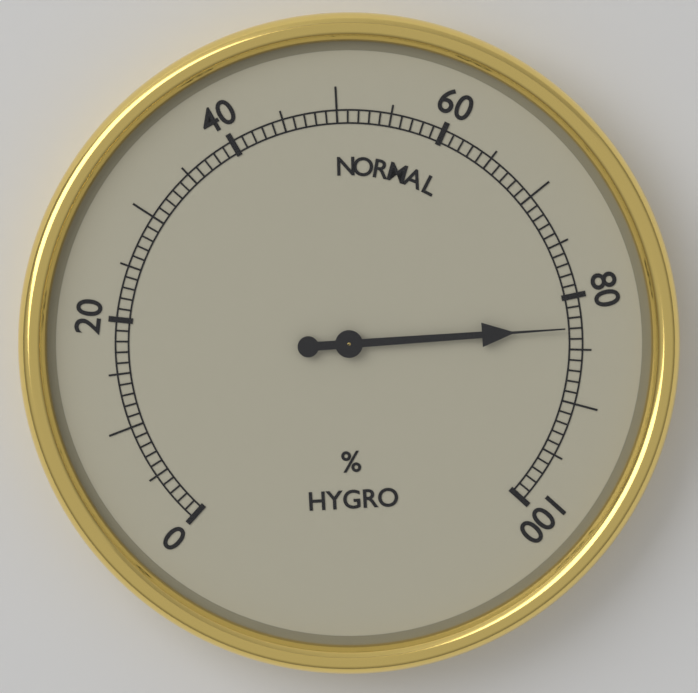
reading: 83 %
